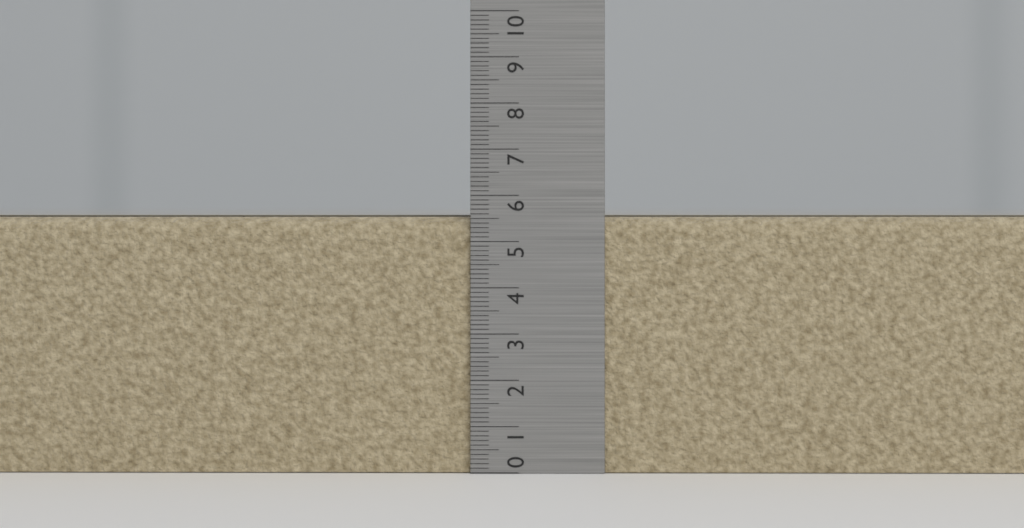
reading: 5.6 (no unit)
